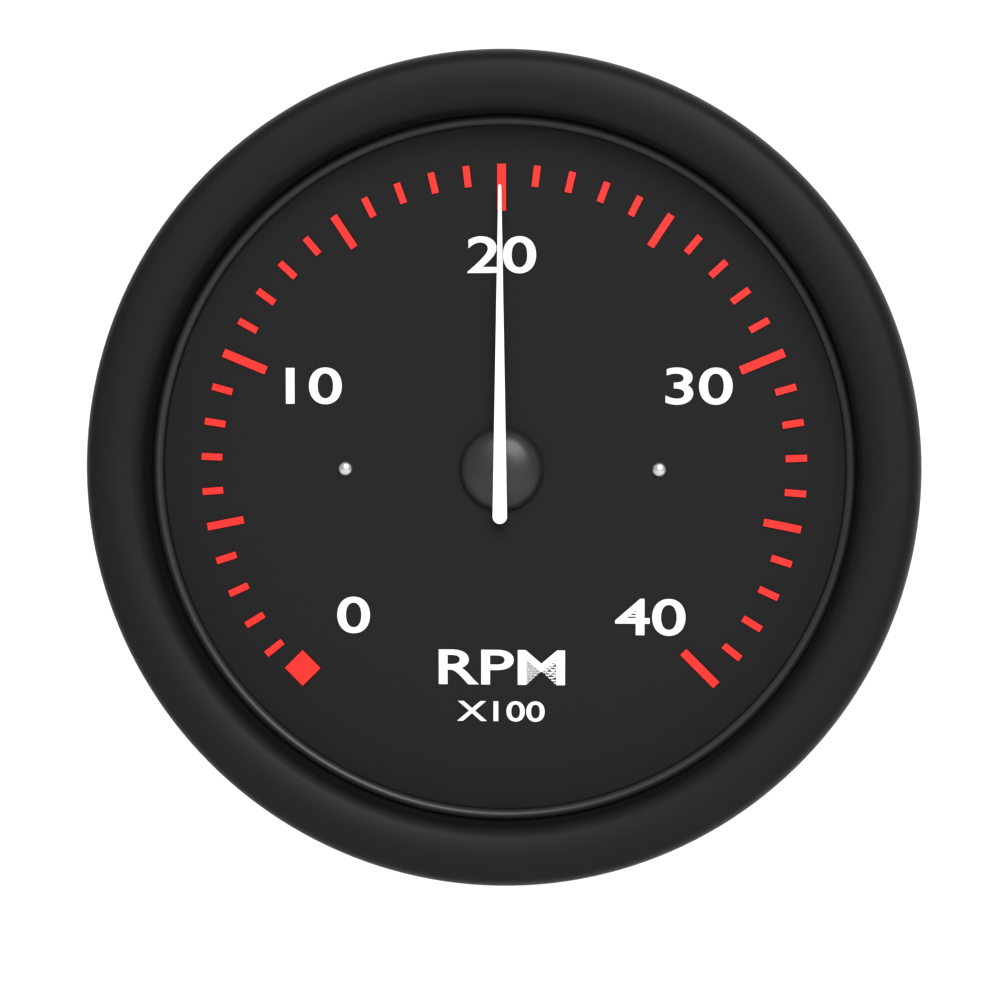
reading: 20 RPM x100
